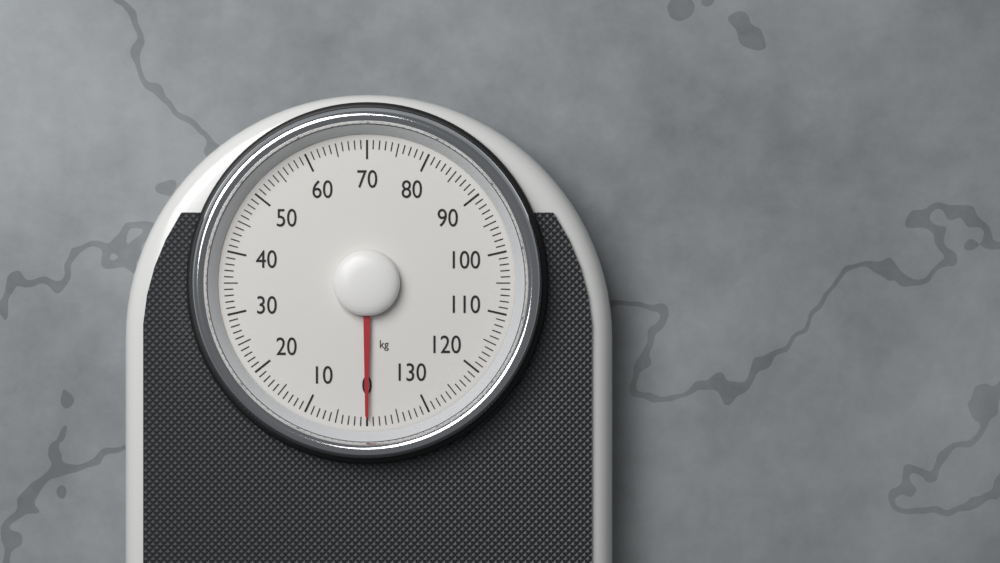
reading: 0 kg
